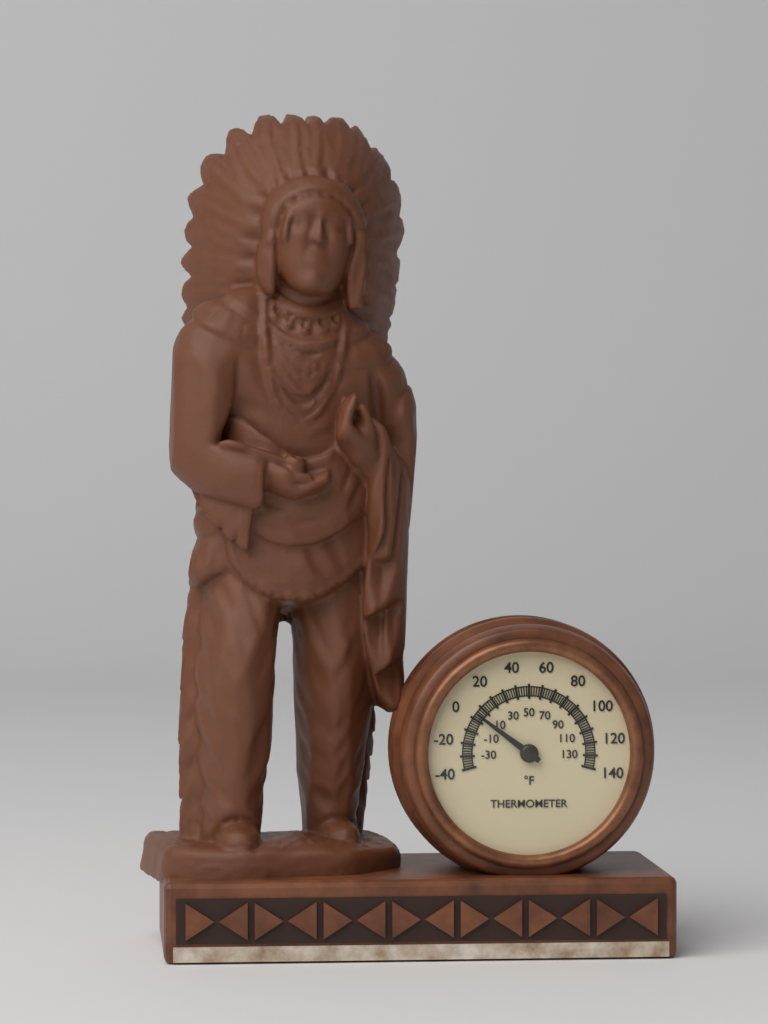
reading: 4 °F
